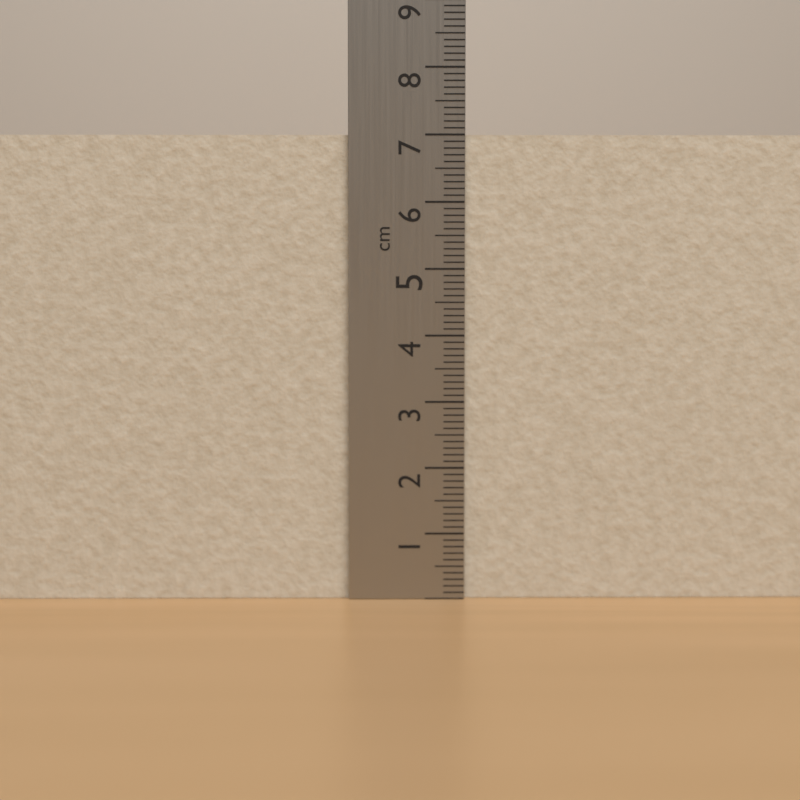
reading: 7.0 cm
